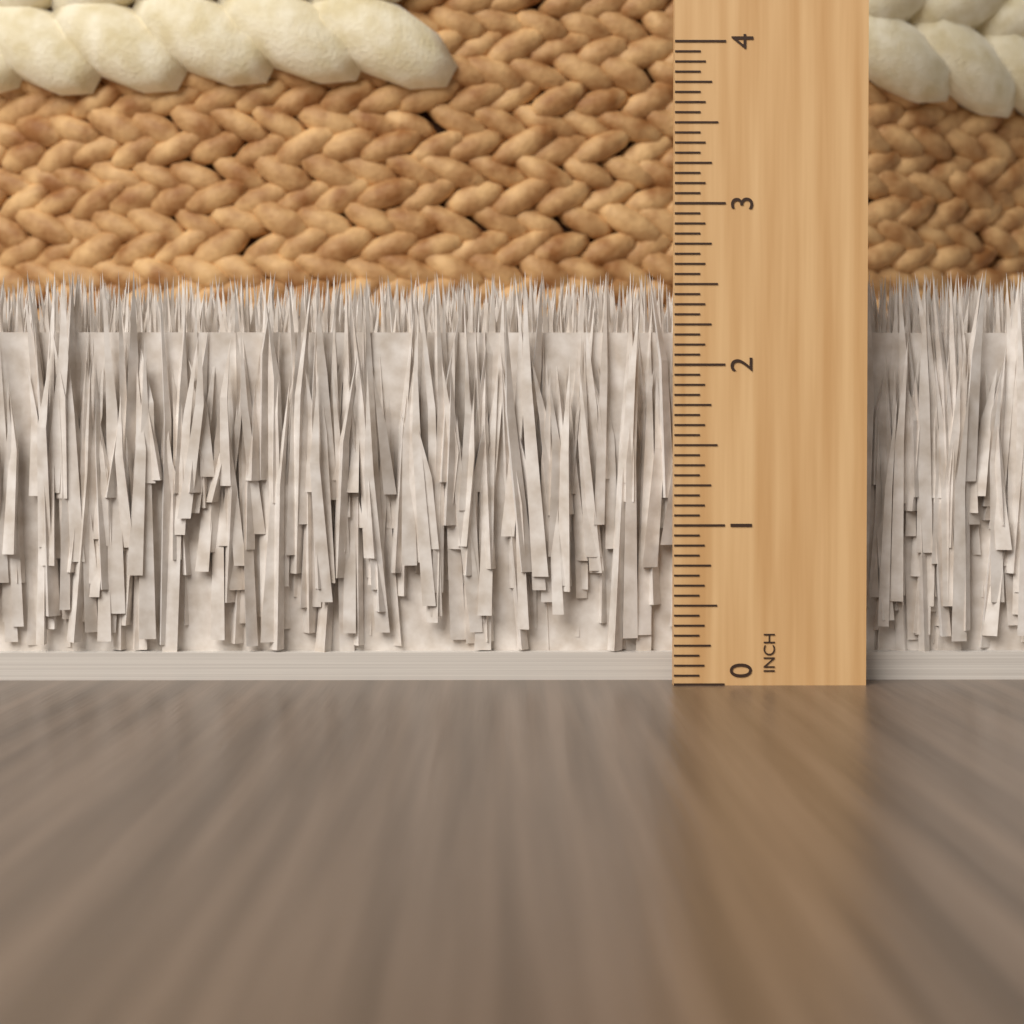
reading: 2.6250 in
